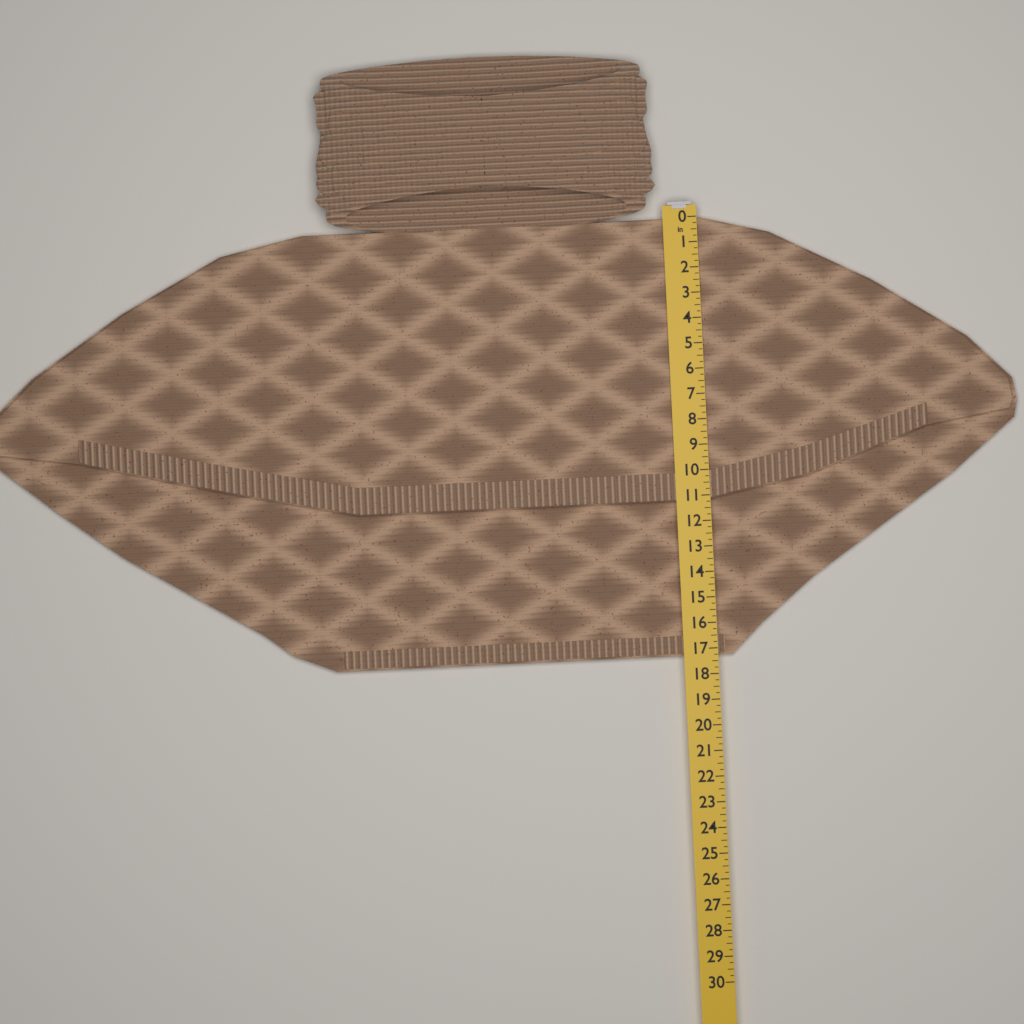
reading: 17.25 in
